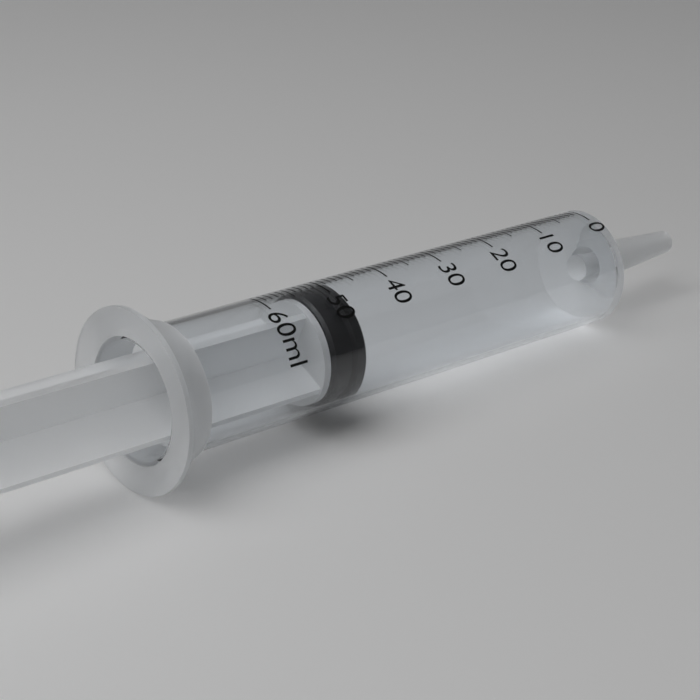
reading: 48 ml
